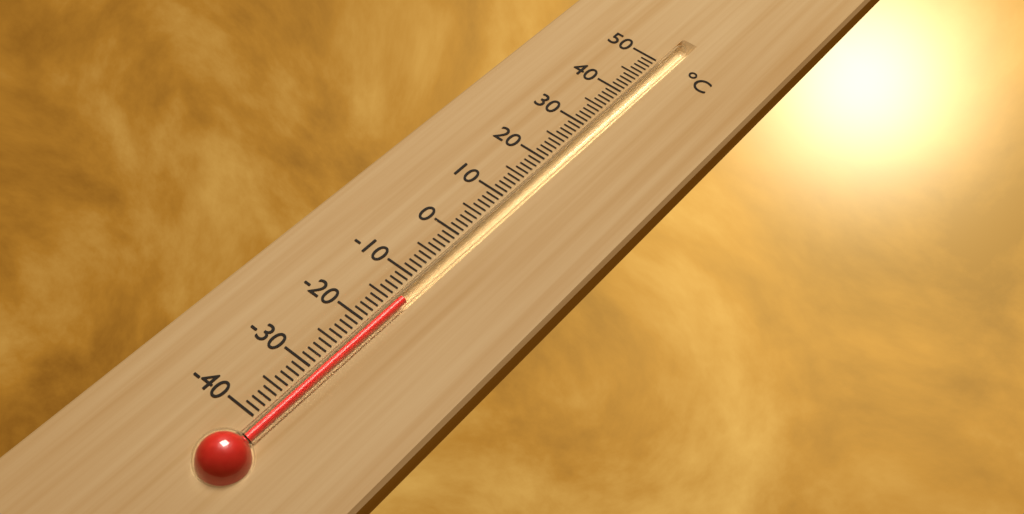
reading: -14 °C
